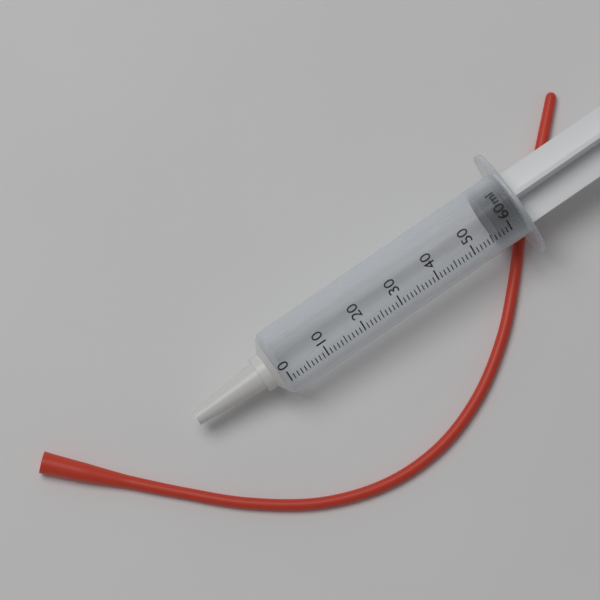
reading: 57 ml
